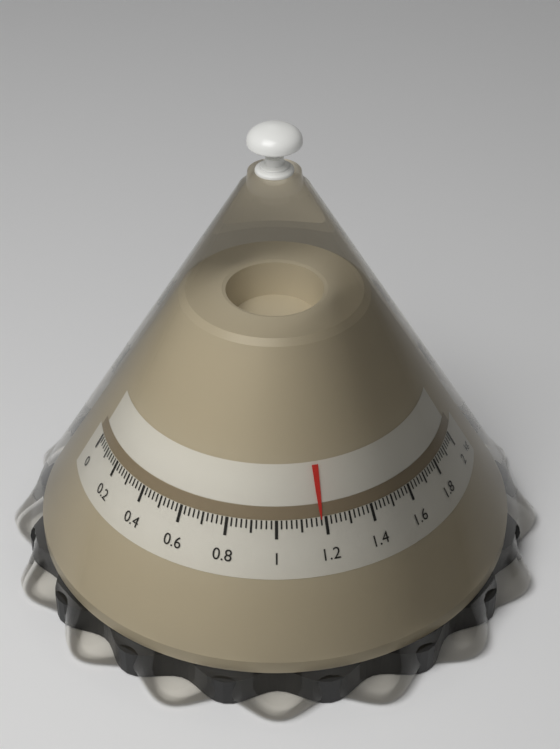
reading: 1.18 kg
